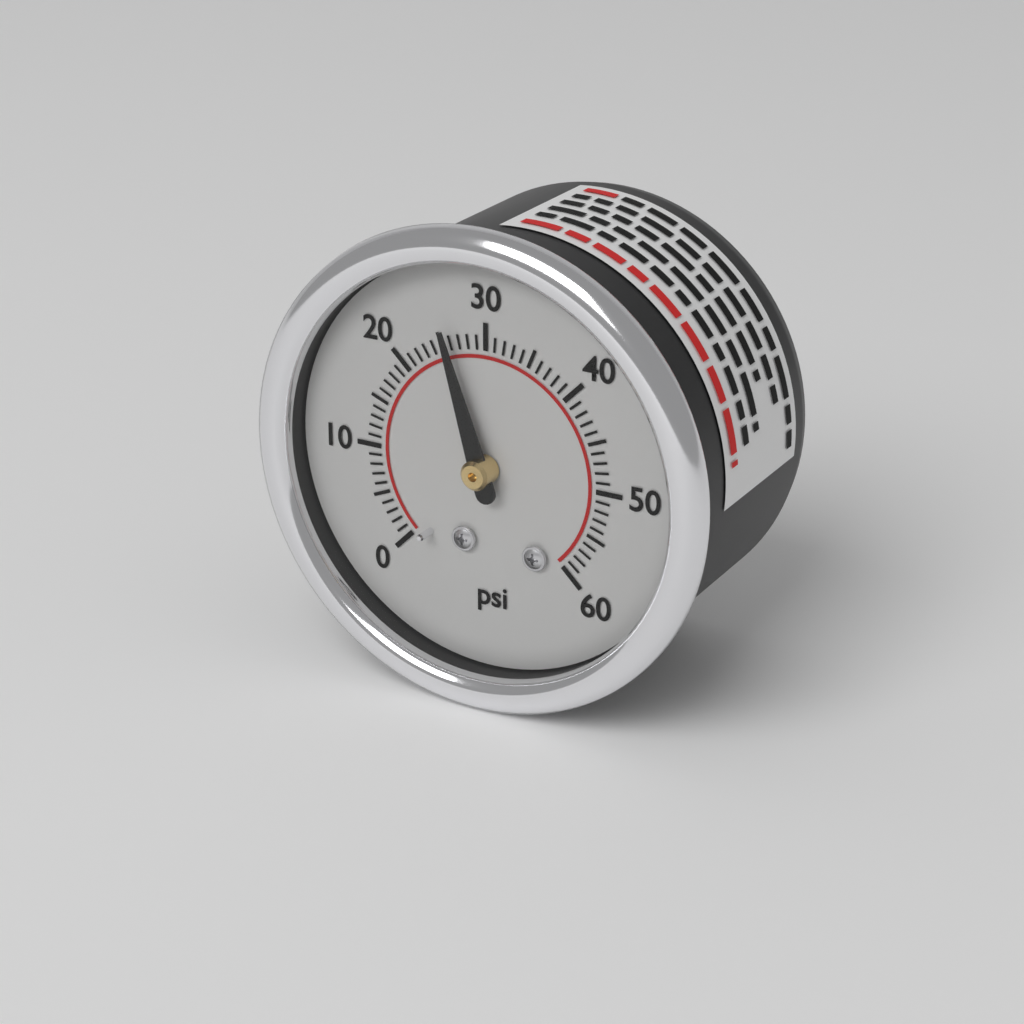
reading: 26 psi
